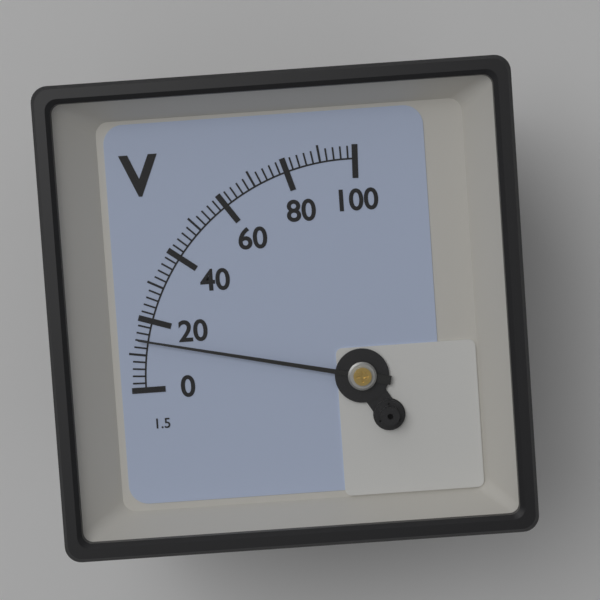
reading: 14 V
